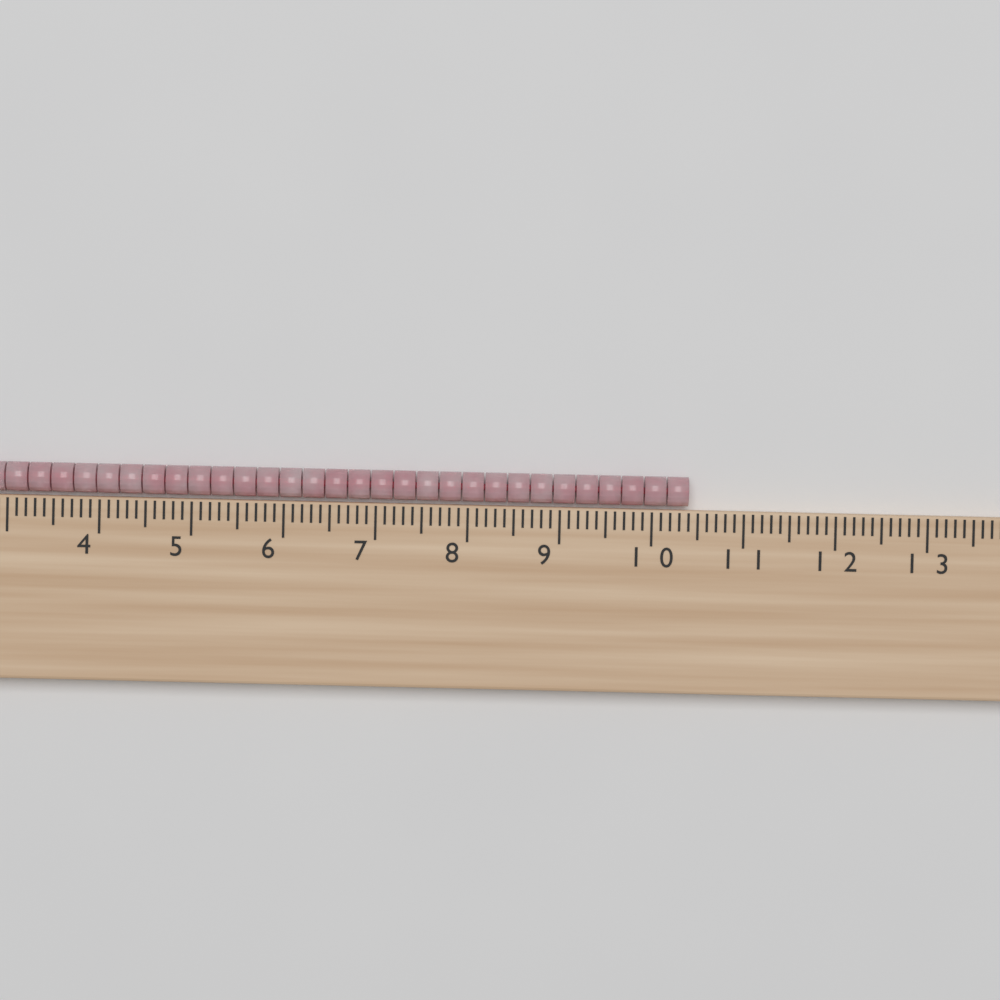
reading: 10.4 cm
